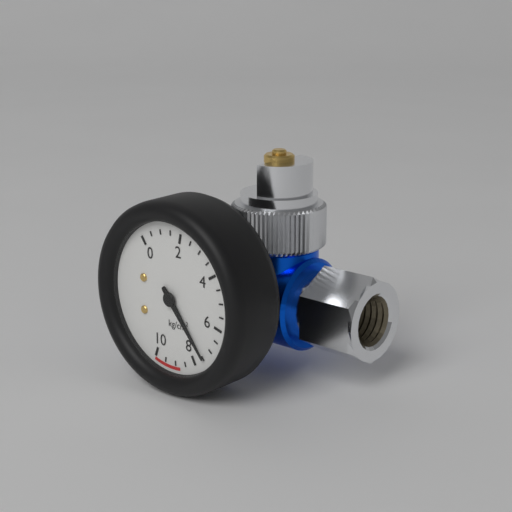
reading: 7.5 kg/cm²
